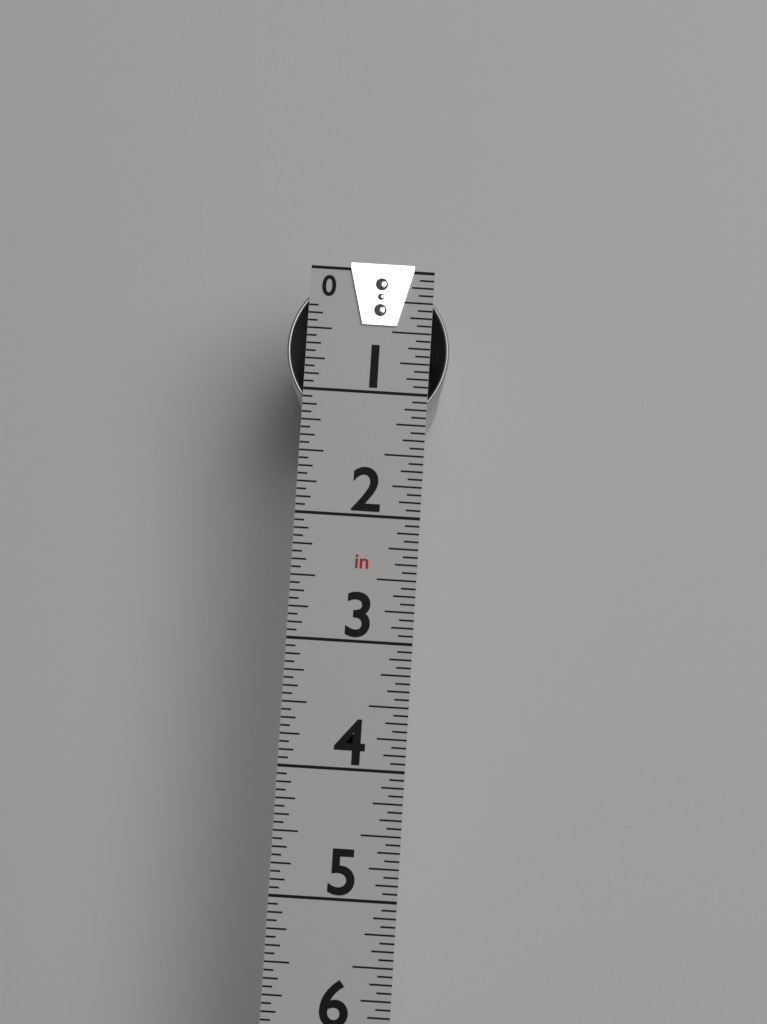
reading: 1.3125 in
